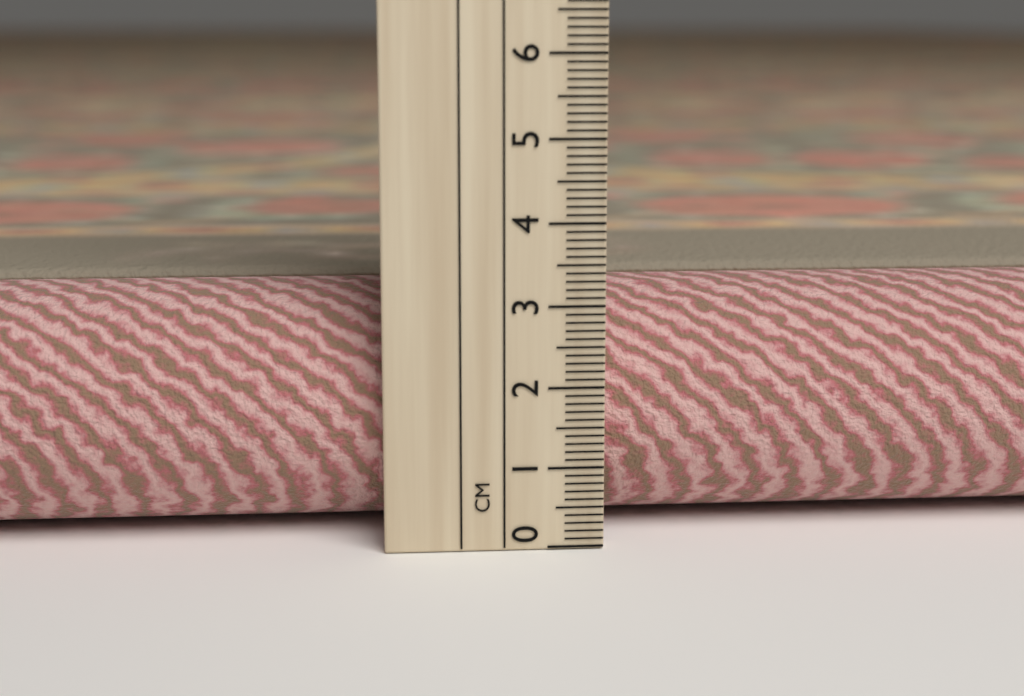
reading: 3.1 cm
